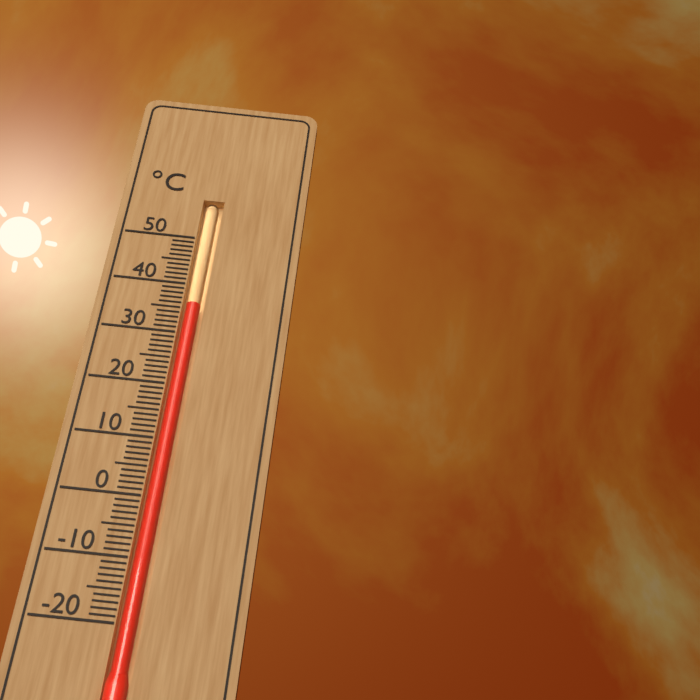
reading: 36 °C
